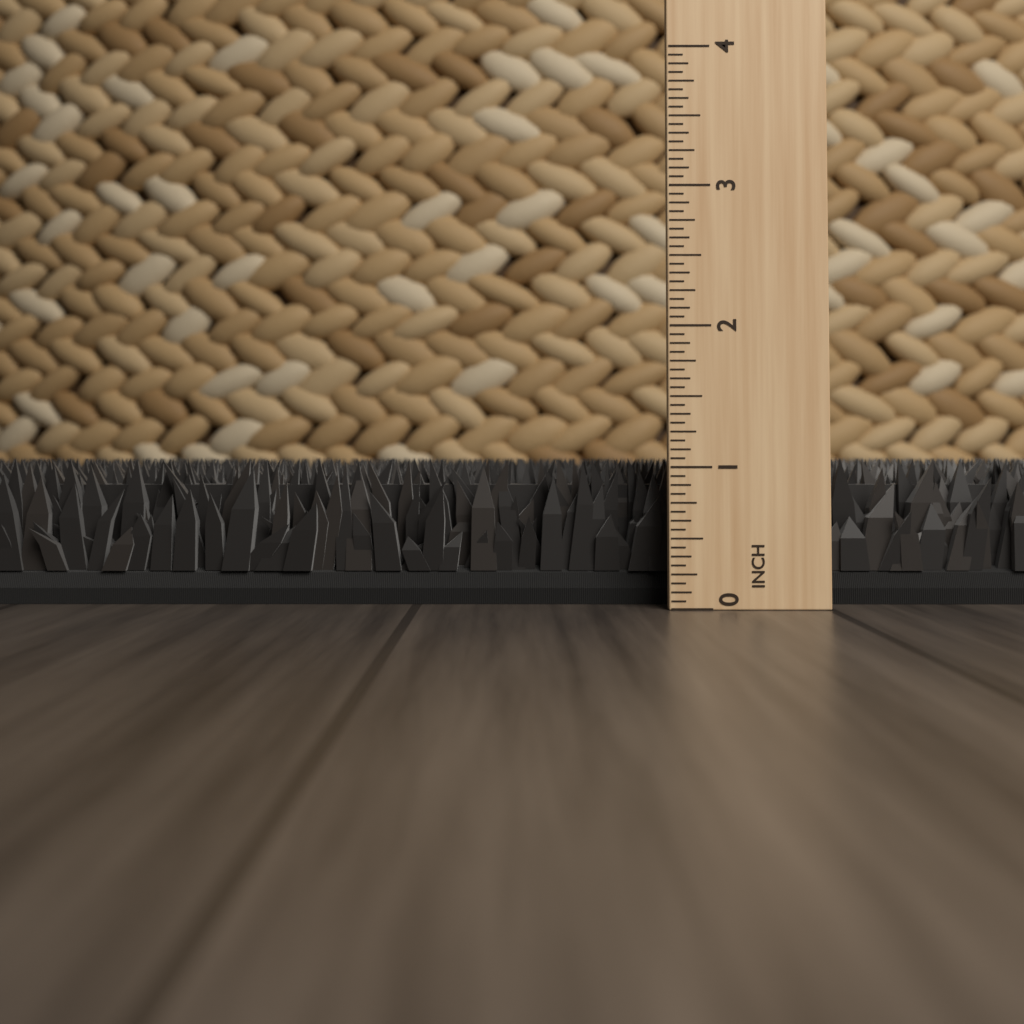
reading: 1.0625 in
